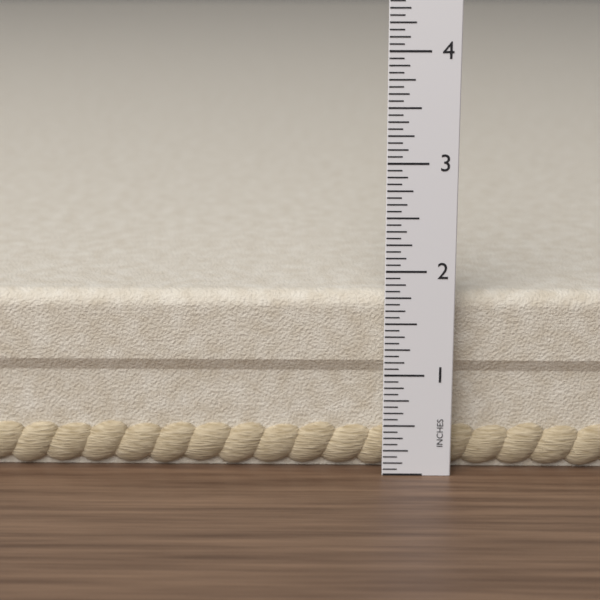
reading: 1.7500 in
